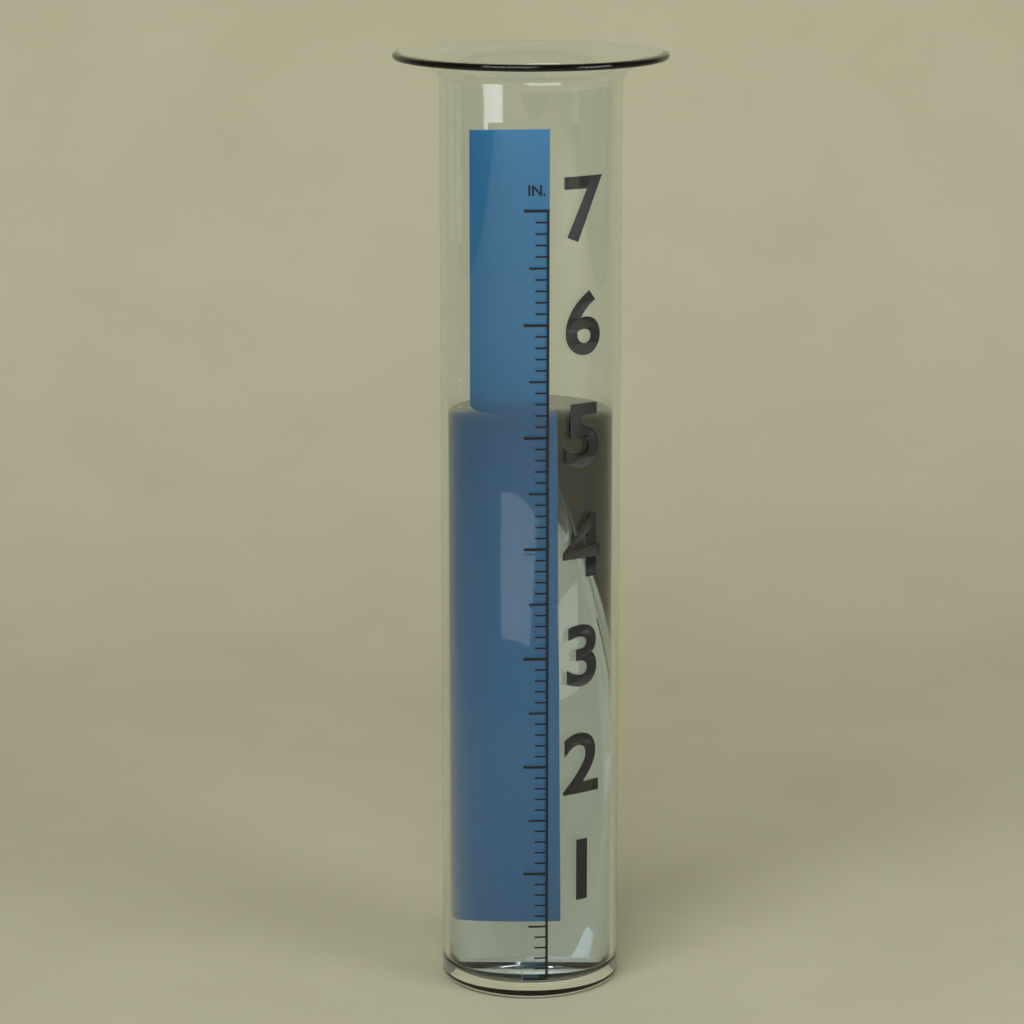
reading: 5.1 in
